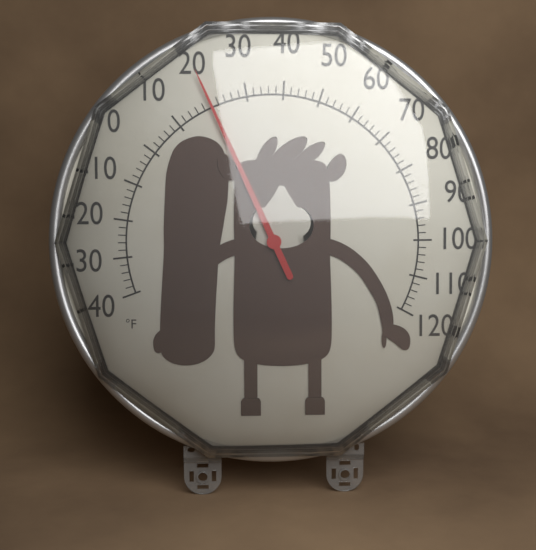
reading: 20 °F
